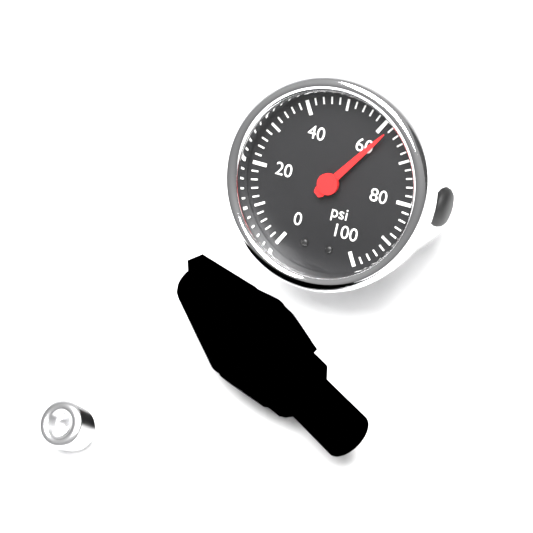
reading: 62 psi
